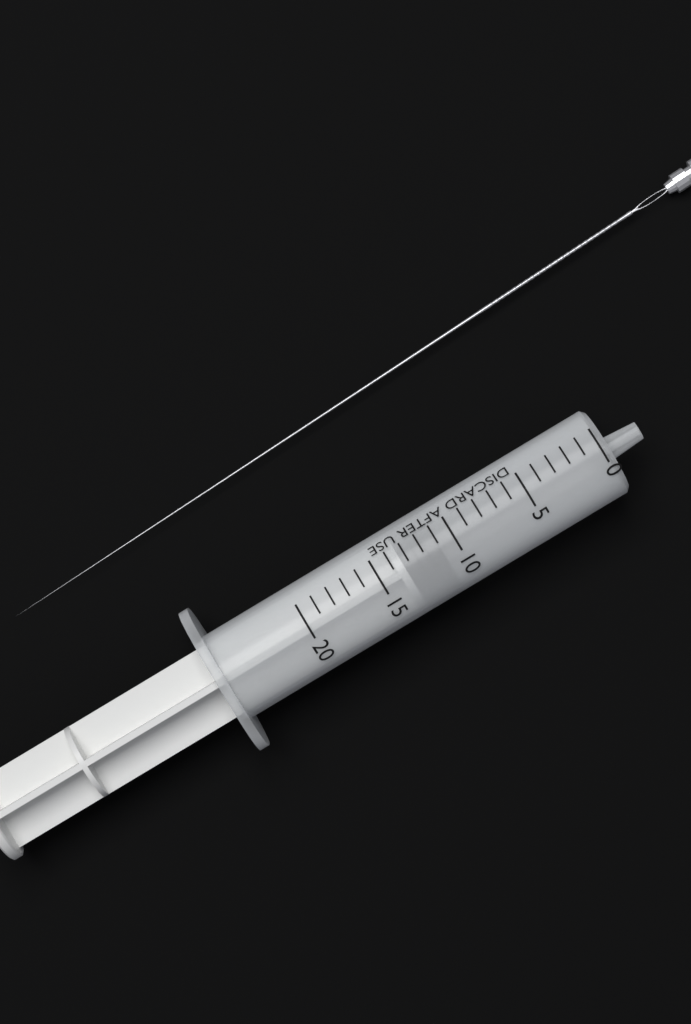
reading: 11 (no unit)
